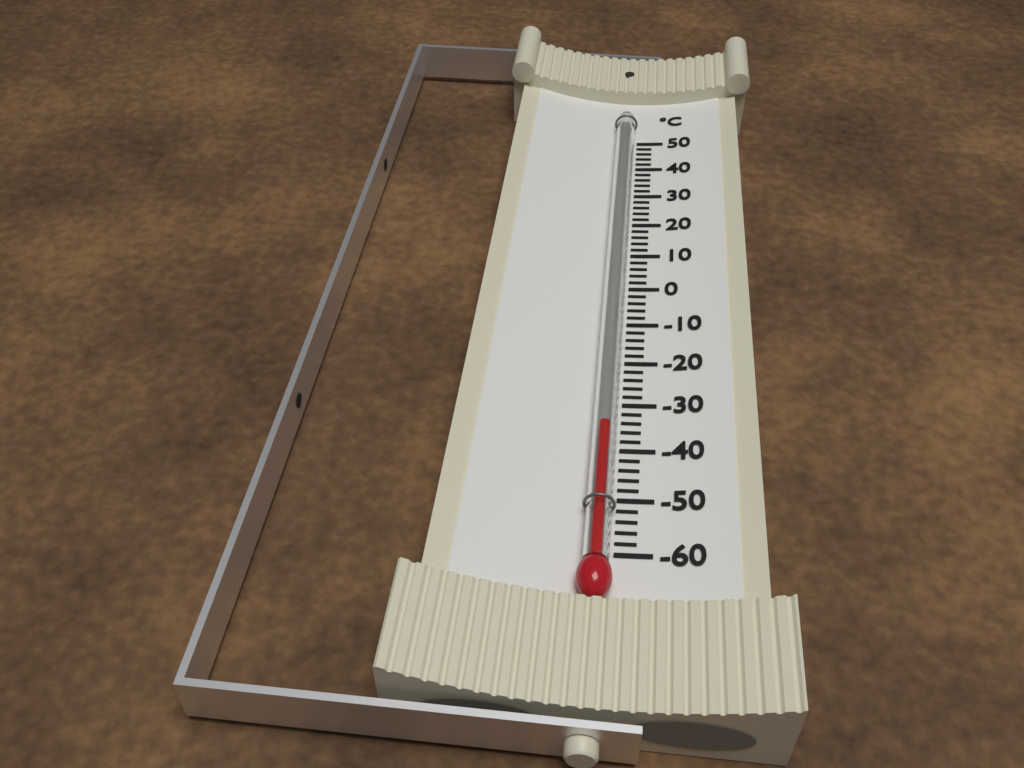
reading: -36 °C
